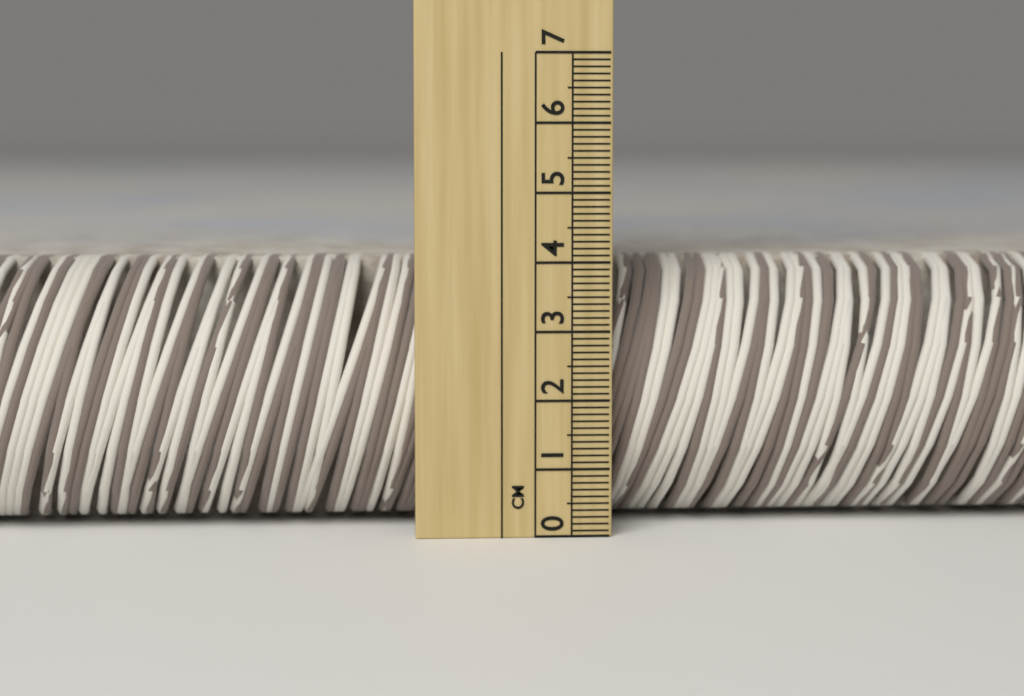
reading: 4.0 cm
